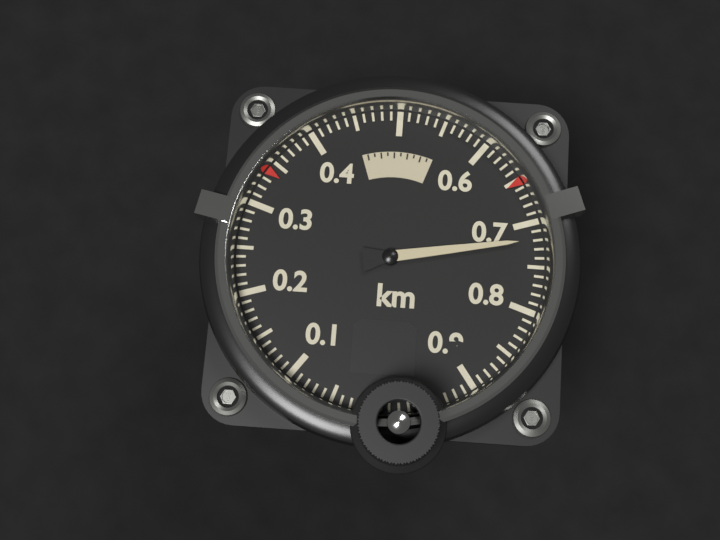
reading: 0.72 km
